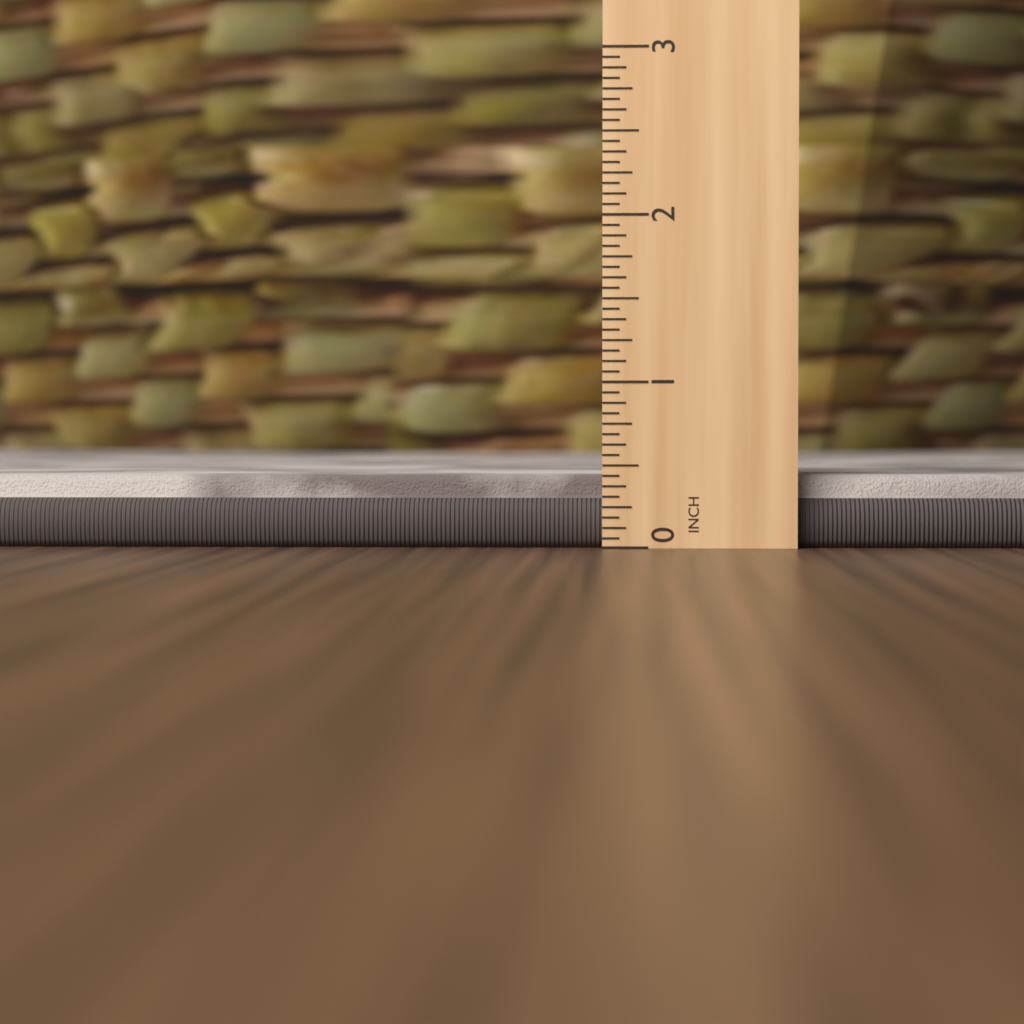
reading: 0.4375 in
